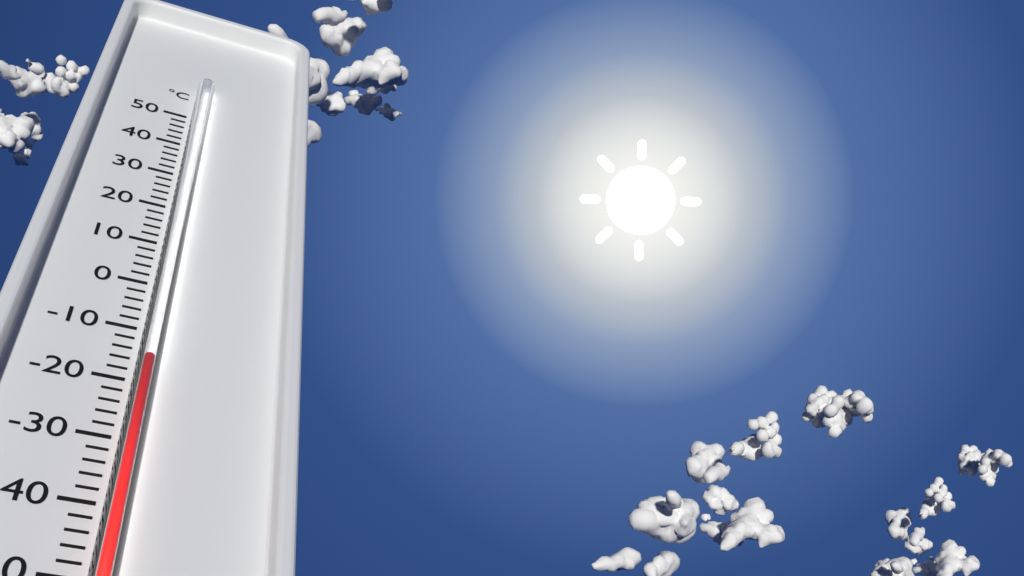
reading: -18 °C
